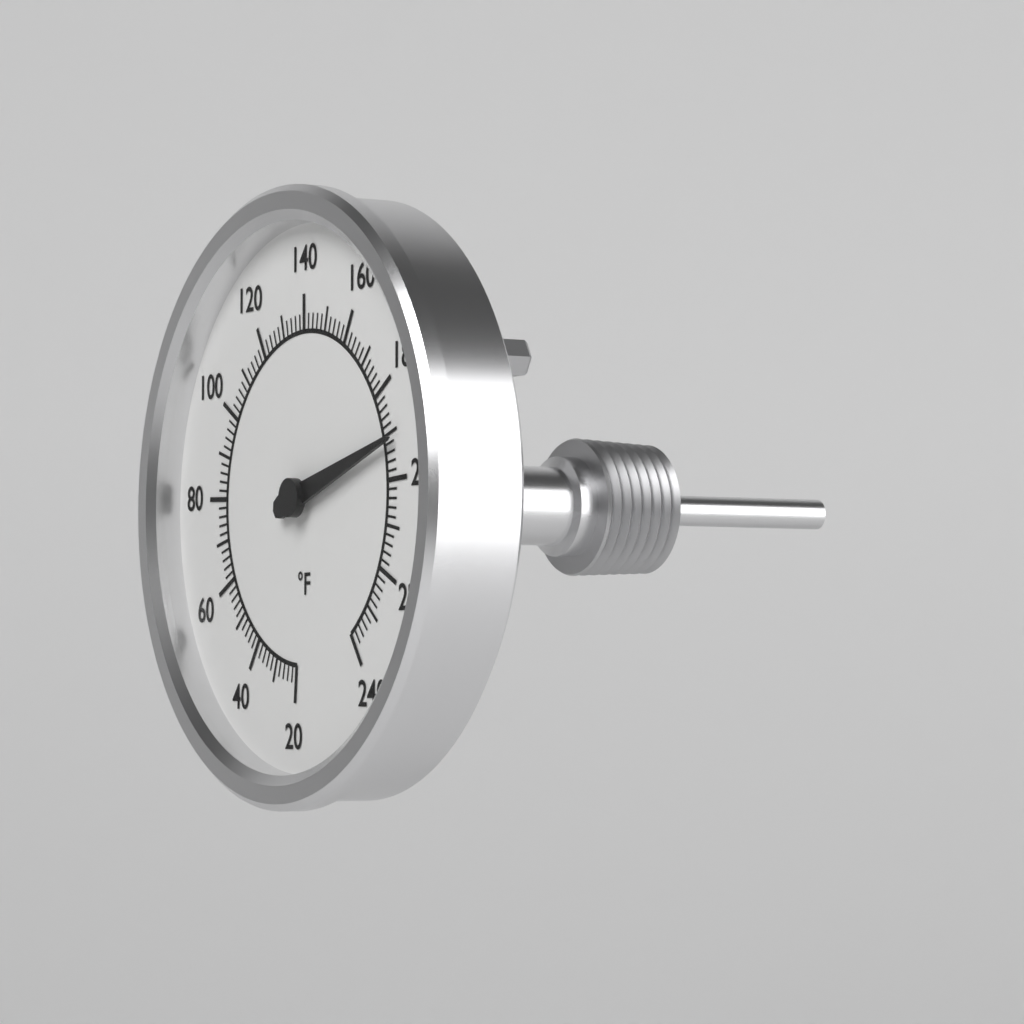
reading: 192 °F
